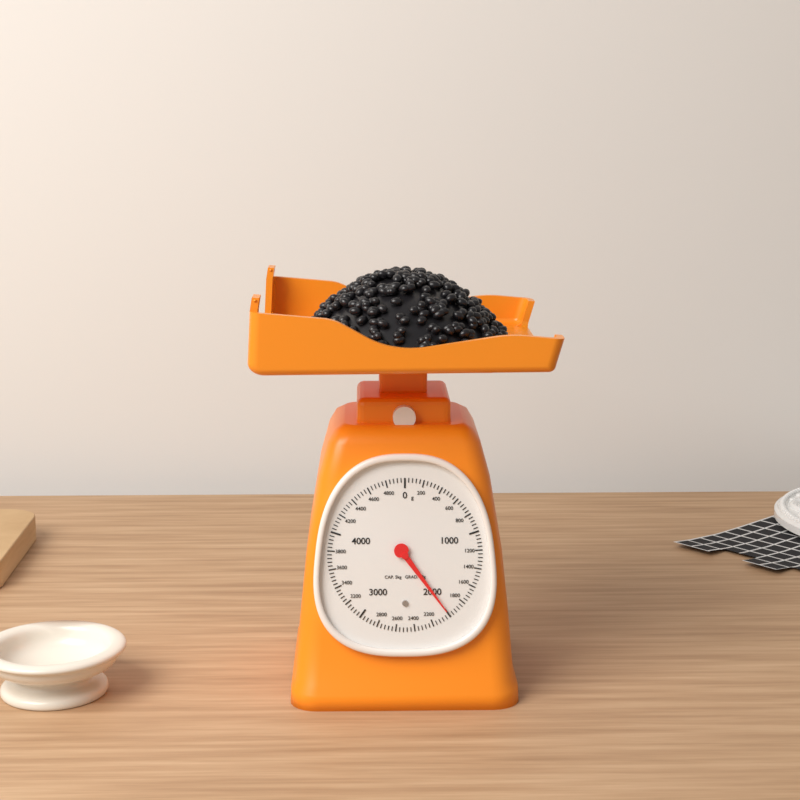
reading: 2000 g
